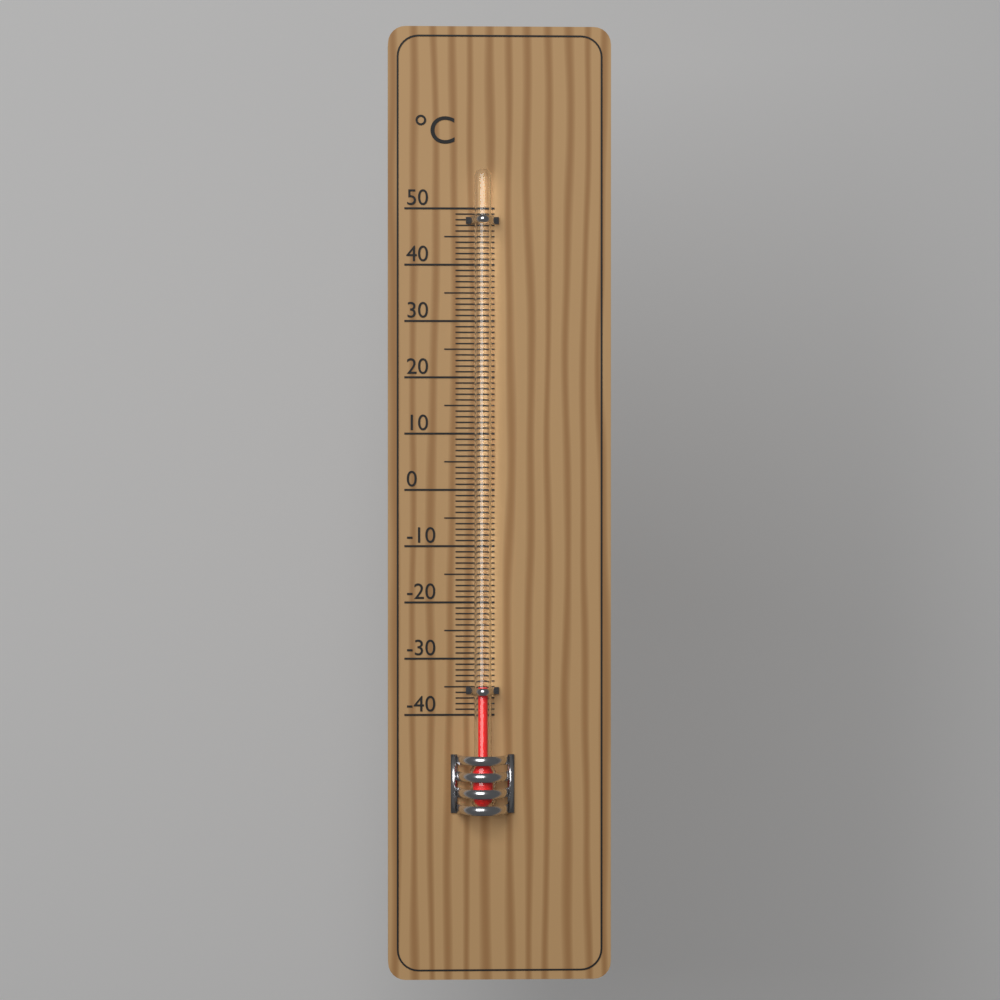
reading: -35 °C
